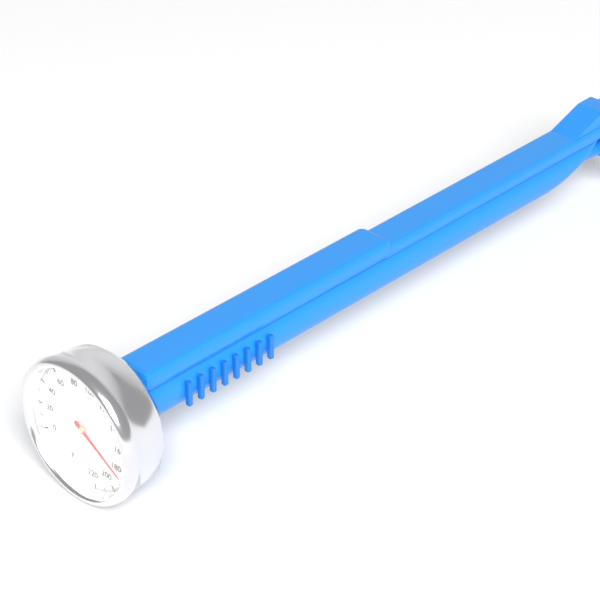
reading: 184 °F
